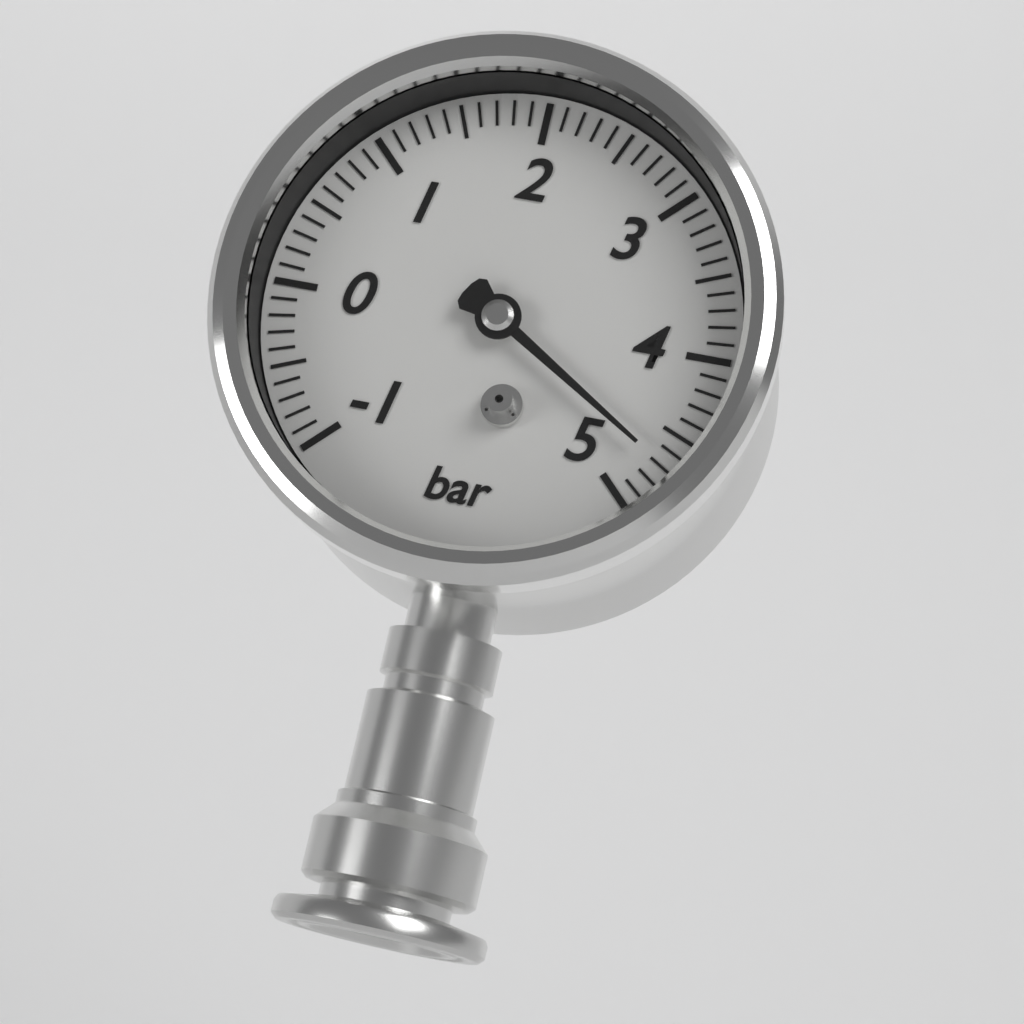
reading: 4.7 bar
